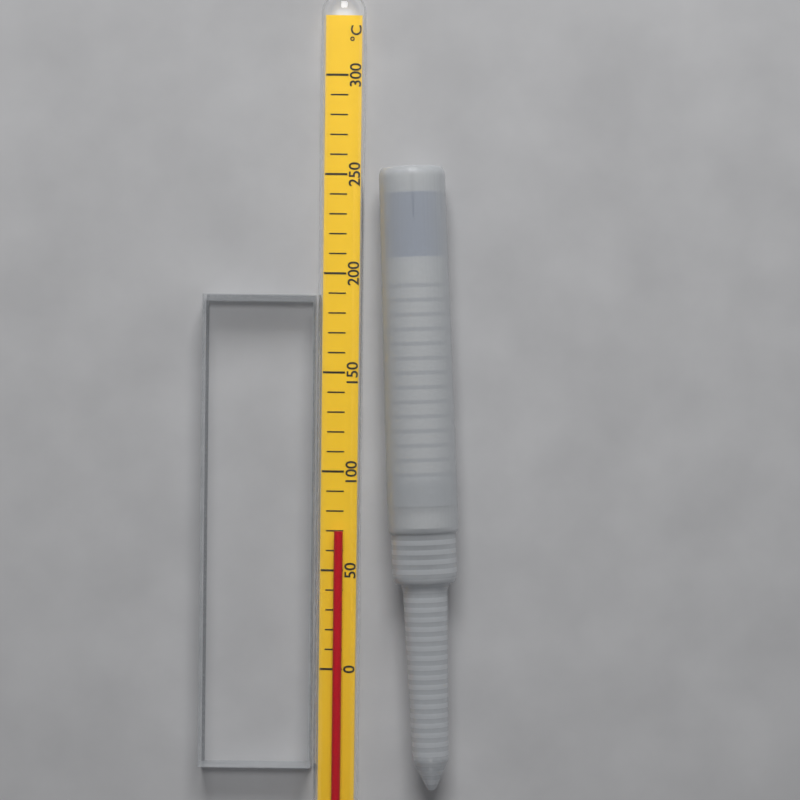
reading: 70 °C
